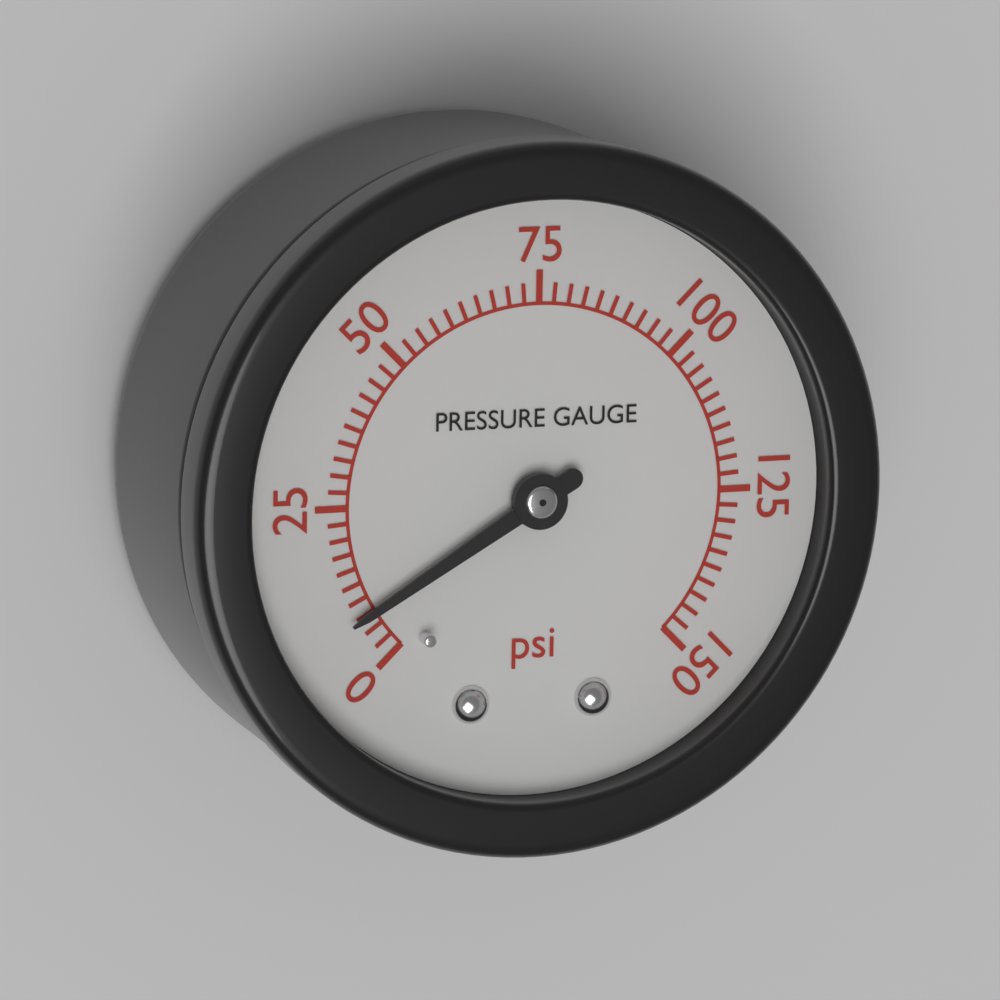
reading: 7.5 psi
